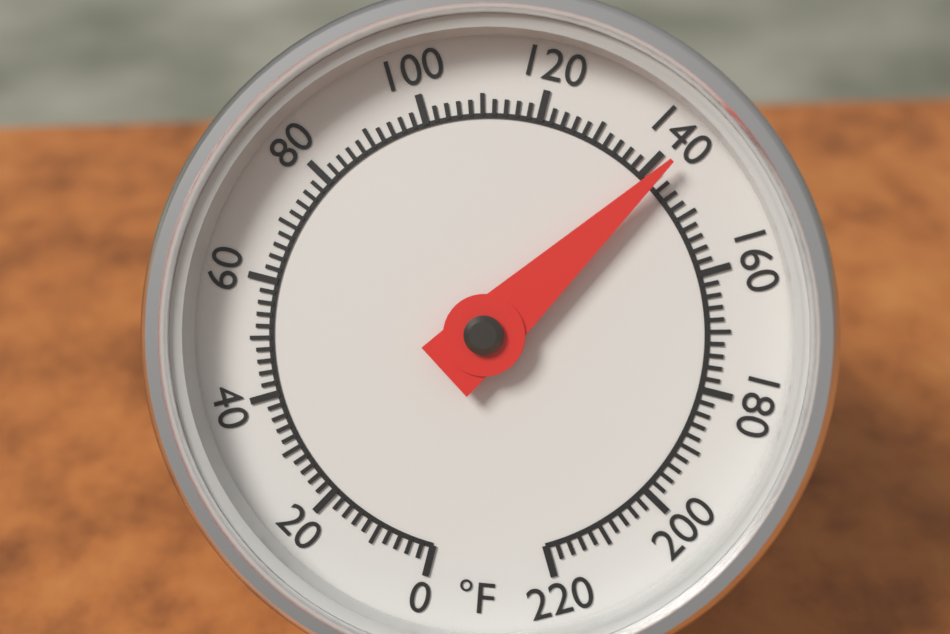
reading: 142 °F
